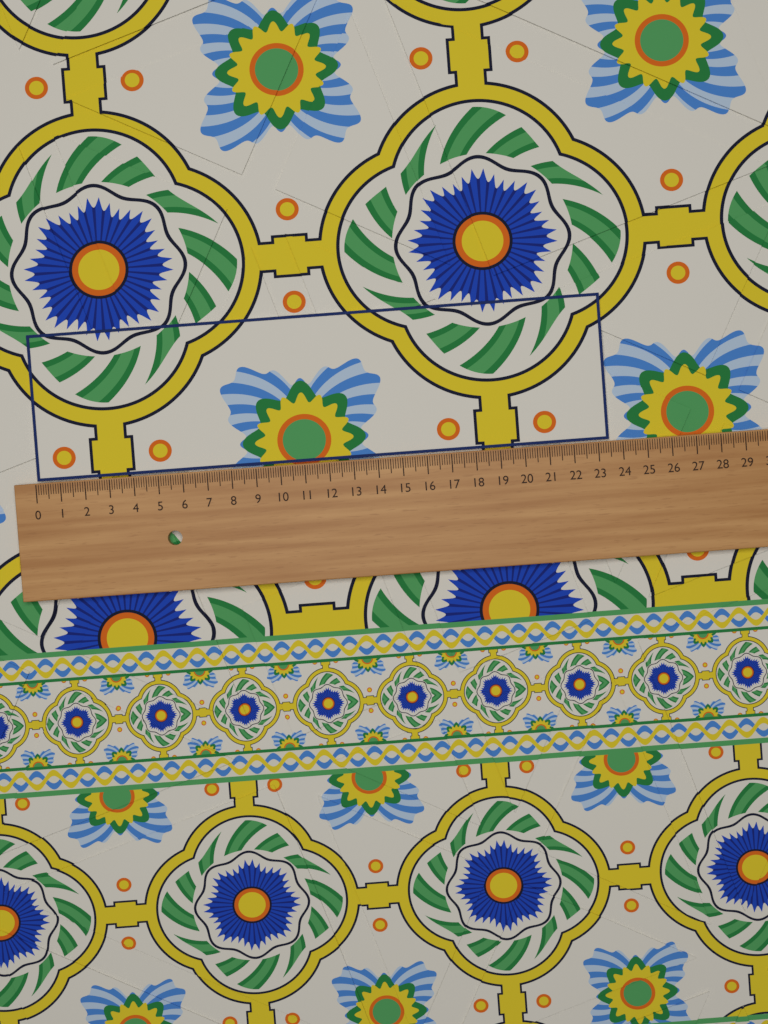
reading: 23.5 (no unit)
